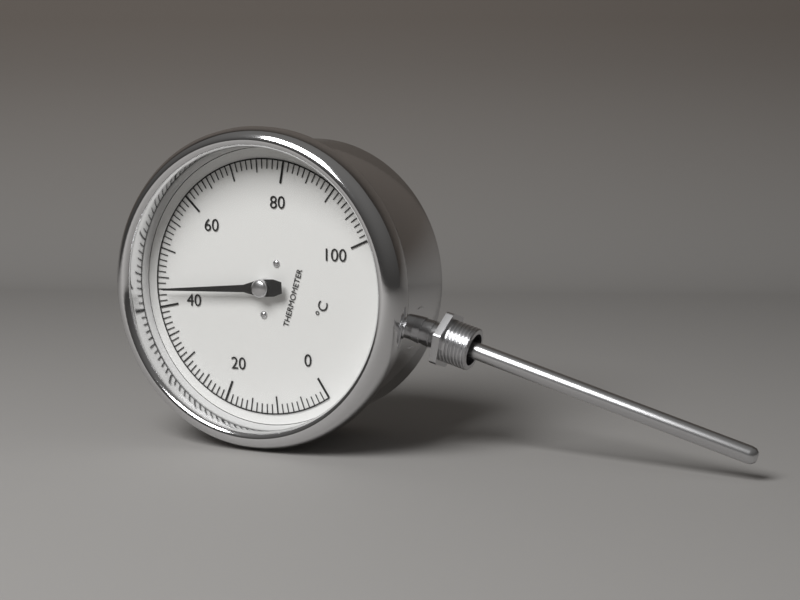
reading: 43 °C
